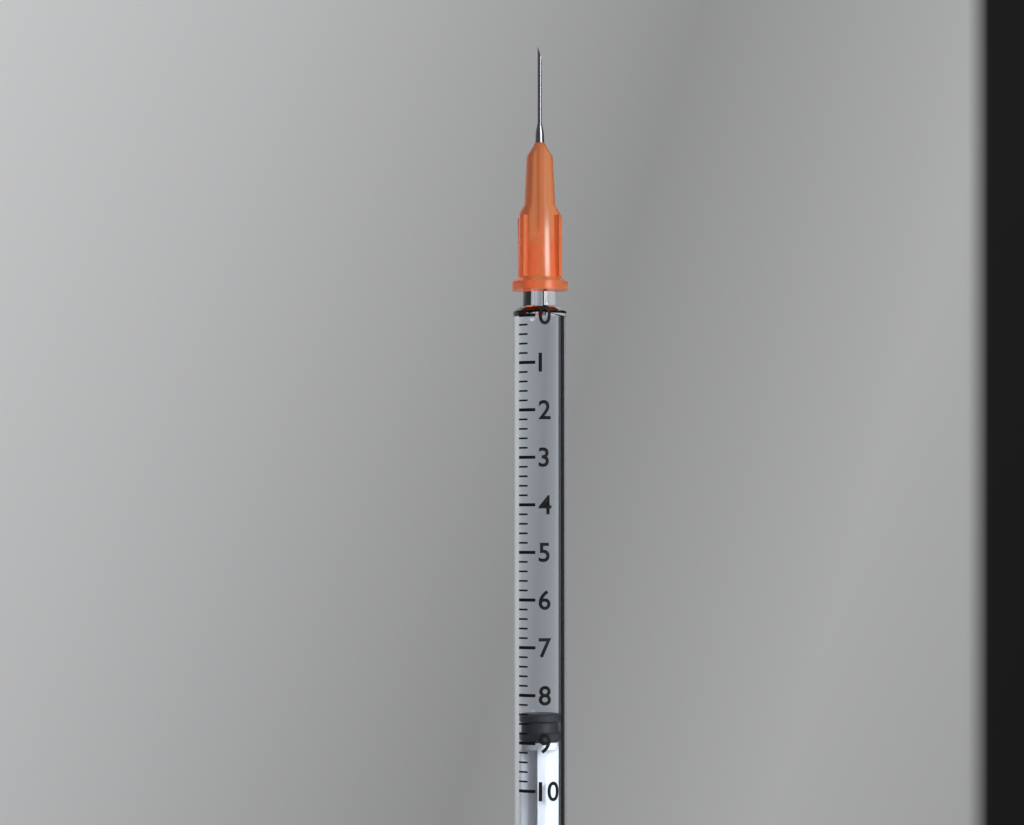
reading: 8.4 (no unit)
